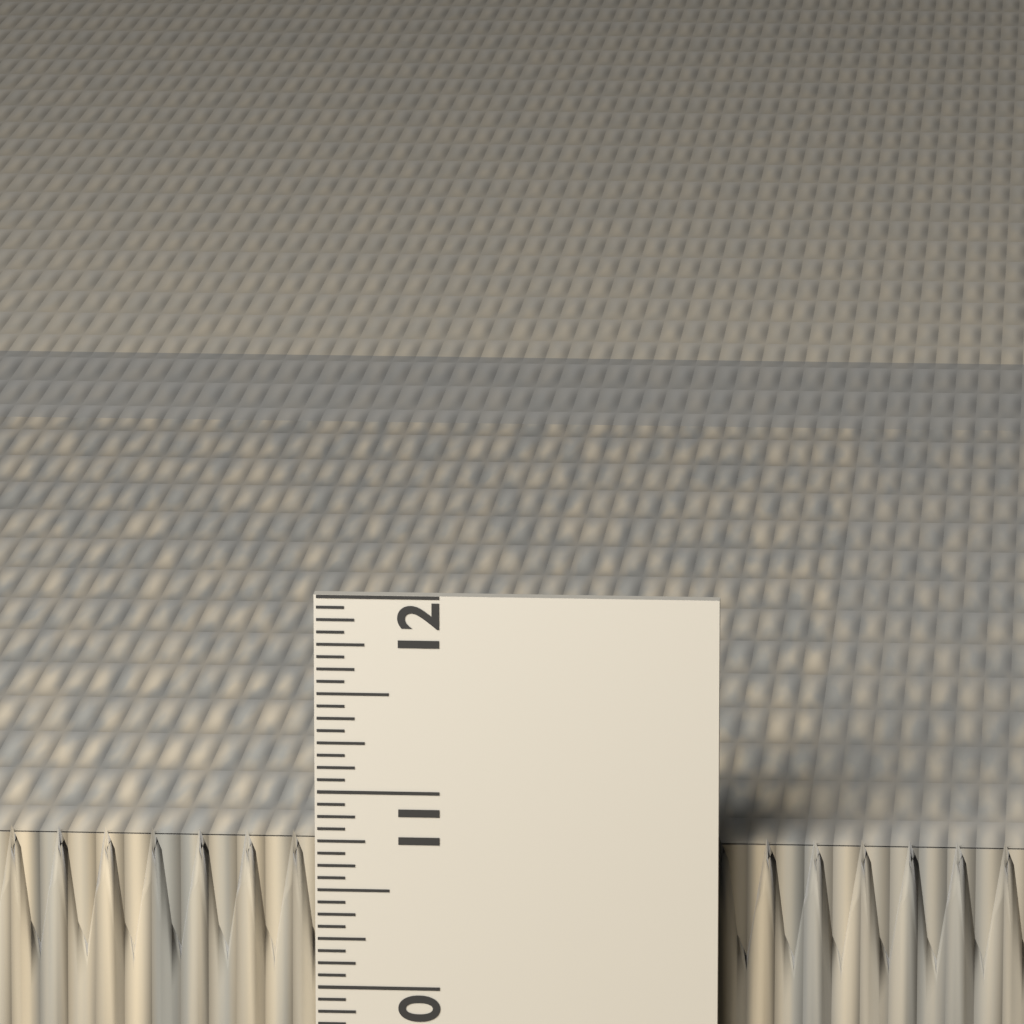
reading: 10.7500 in
